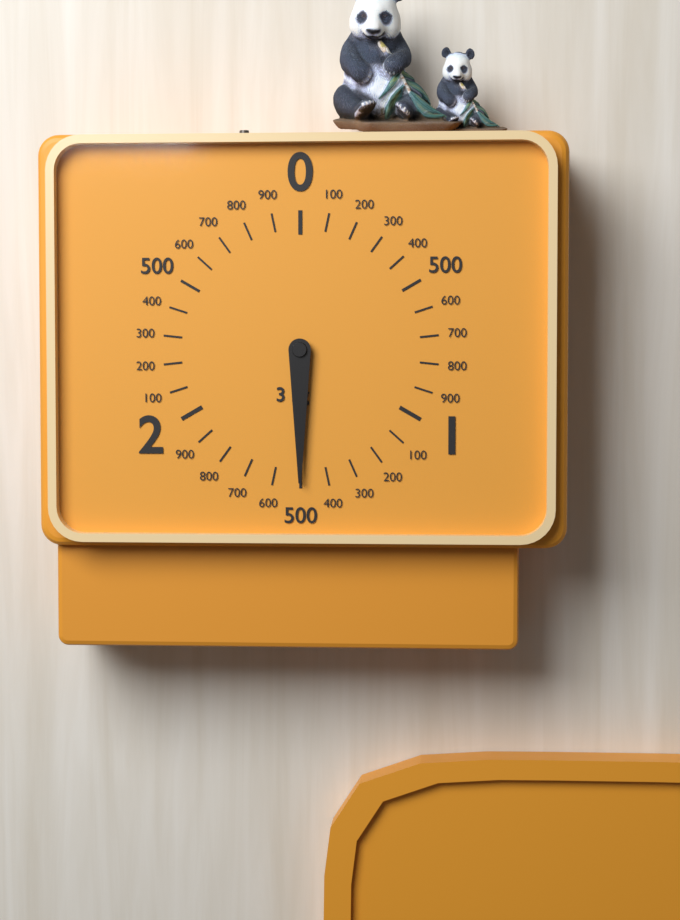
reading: 1.5 kg
